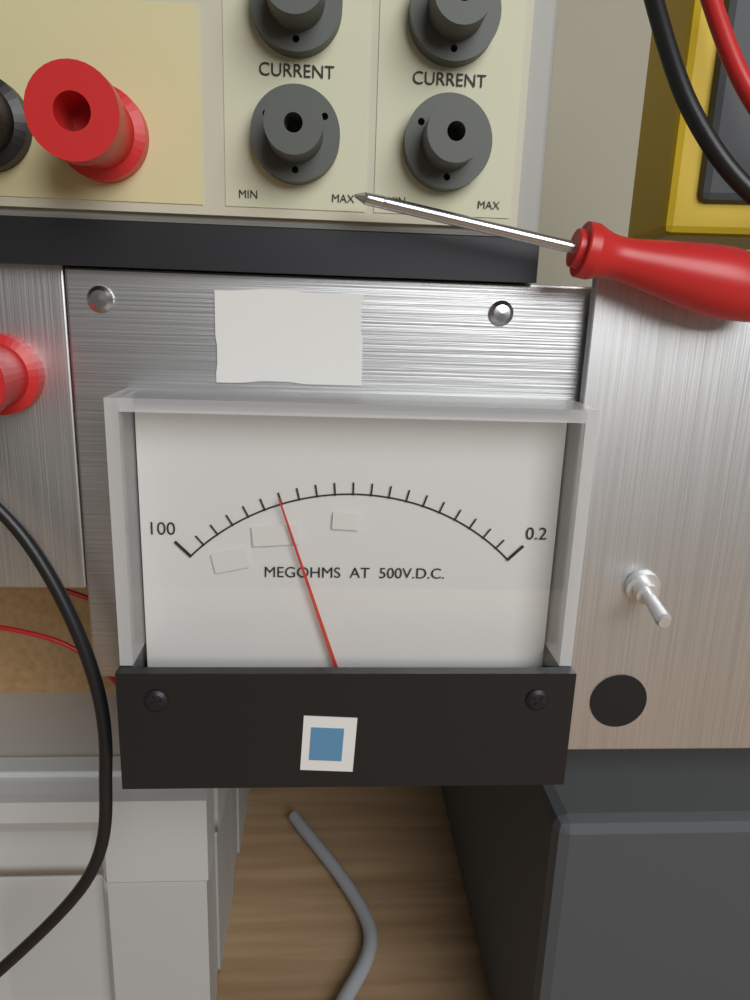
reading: 70.06 MΩ
